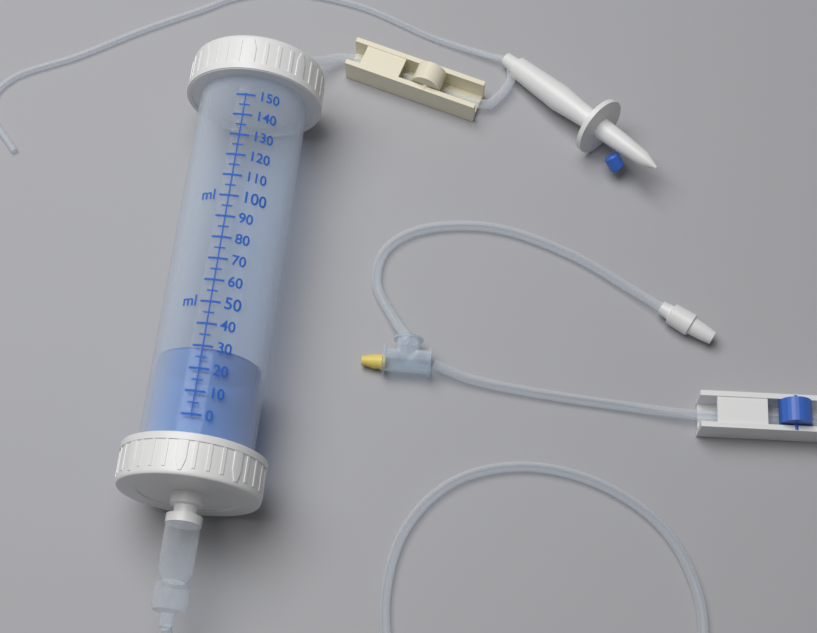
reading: 30 ml
